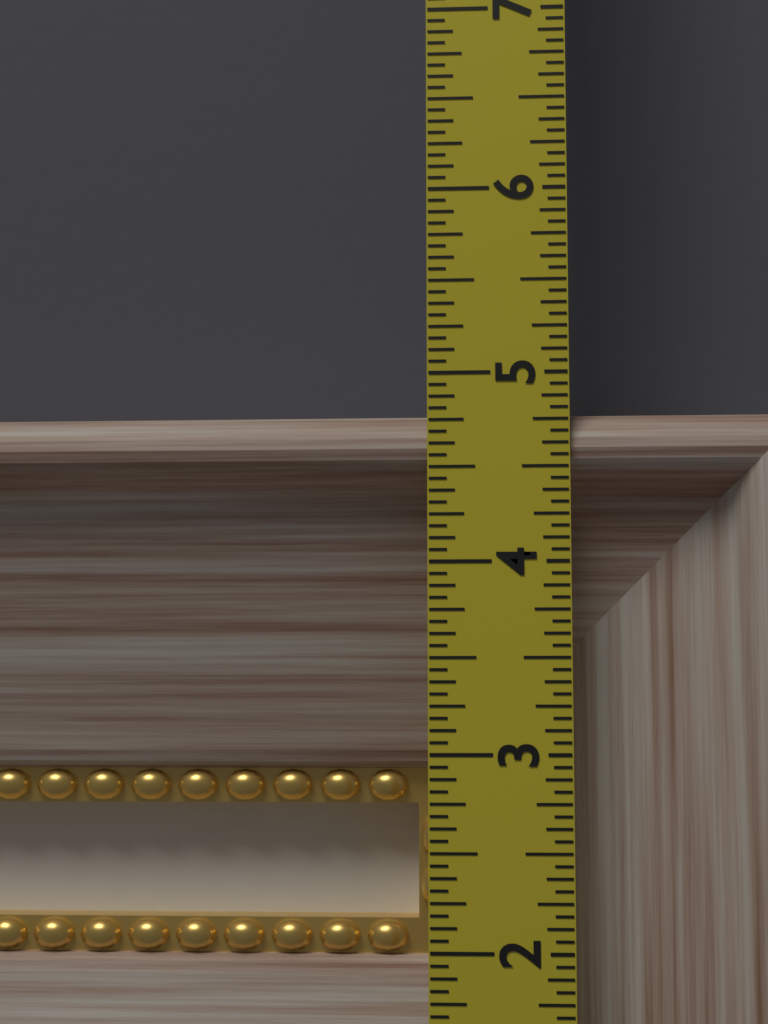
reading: 4.8125 in
